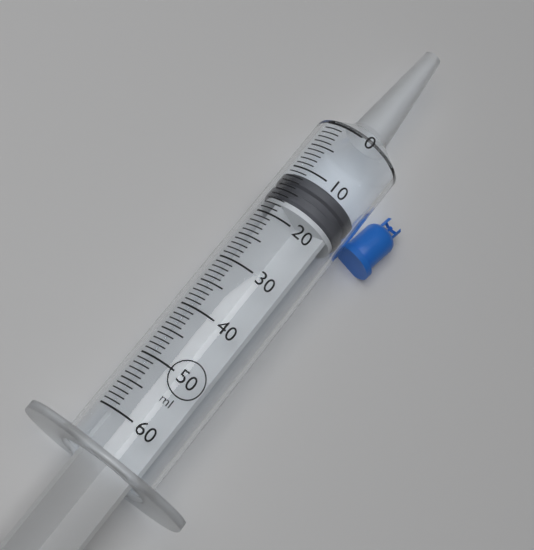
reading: 11 ml
